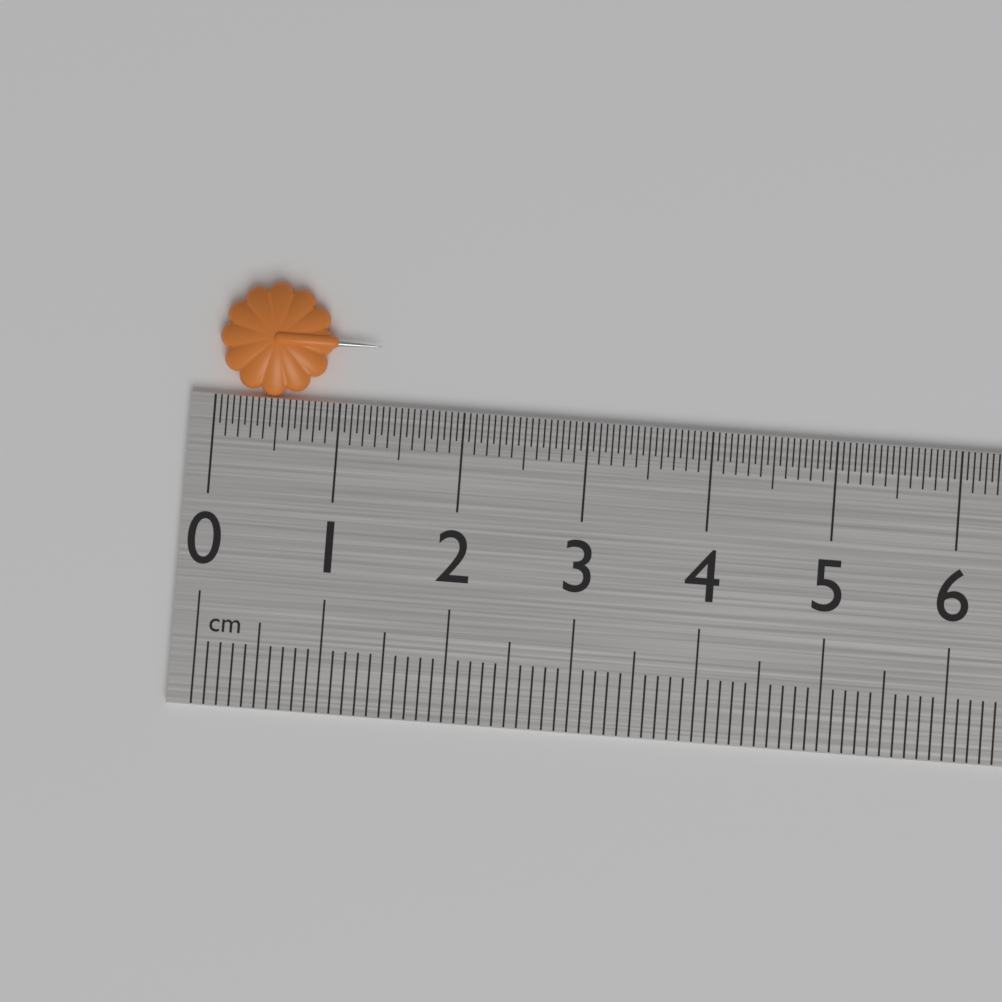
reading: 1.30 cm
